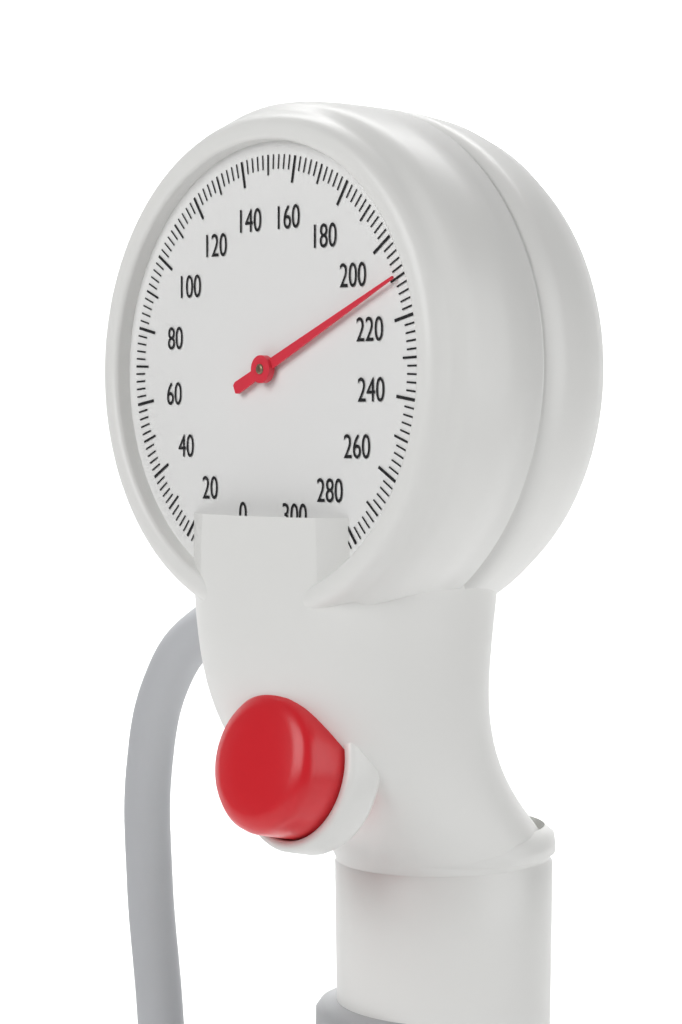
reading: 210 mmHg
